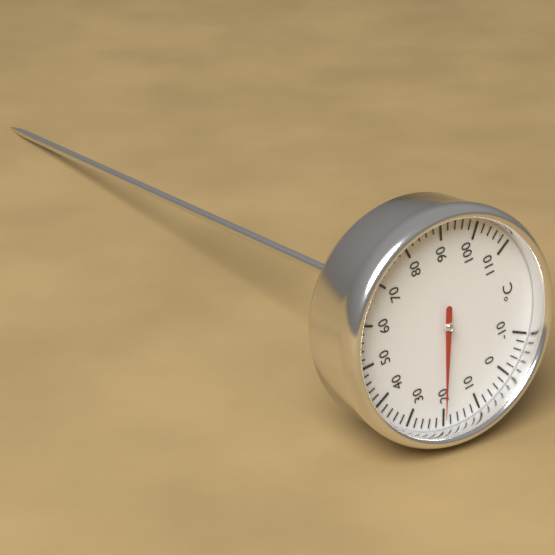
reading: 20 °C
